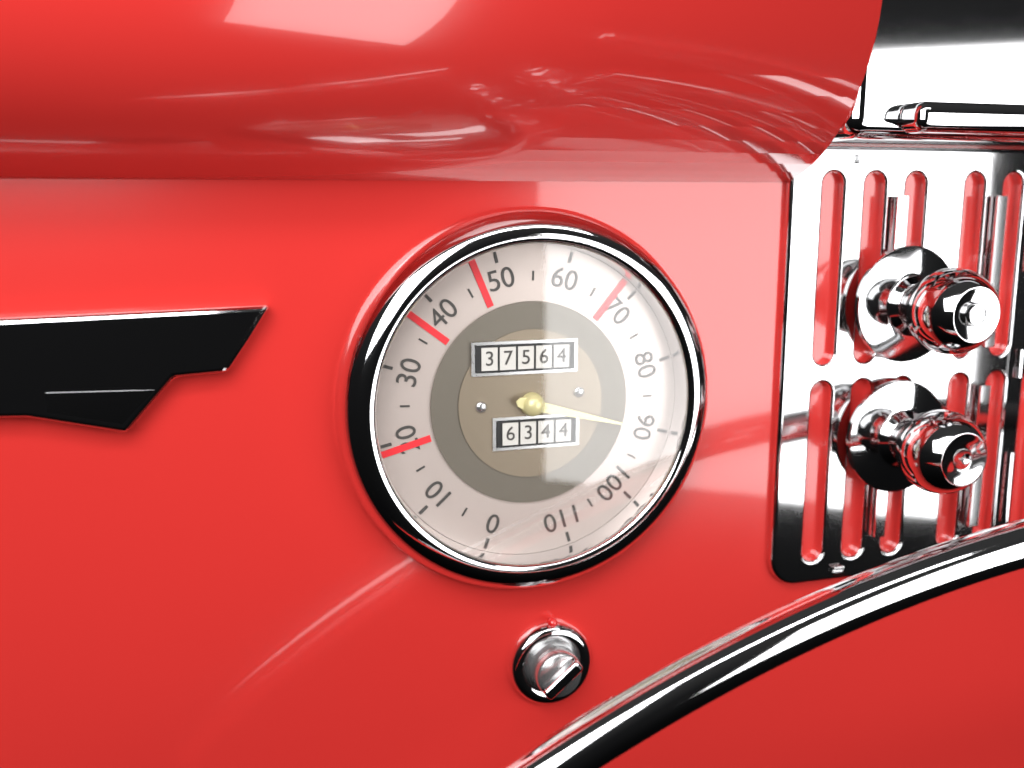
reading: 90 mph
